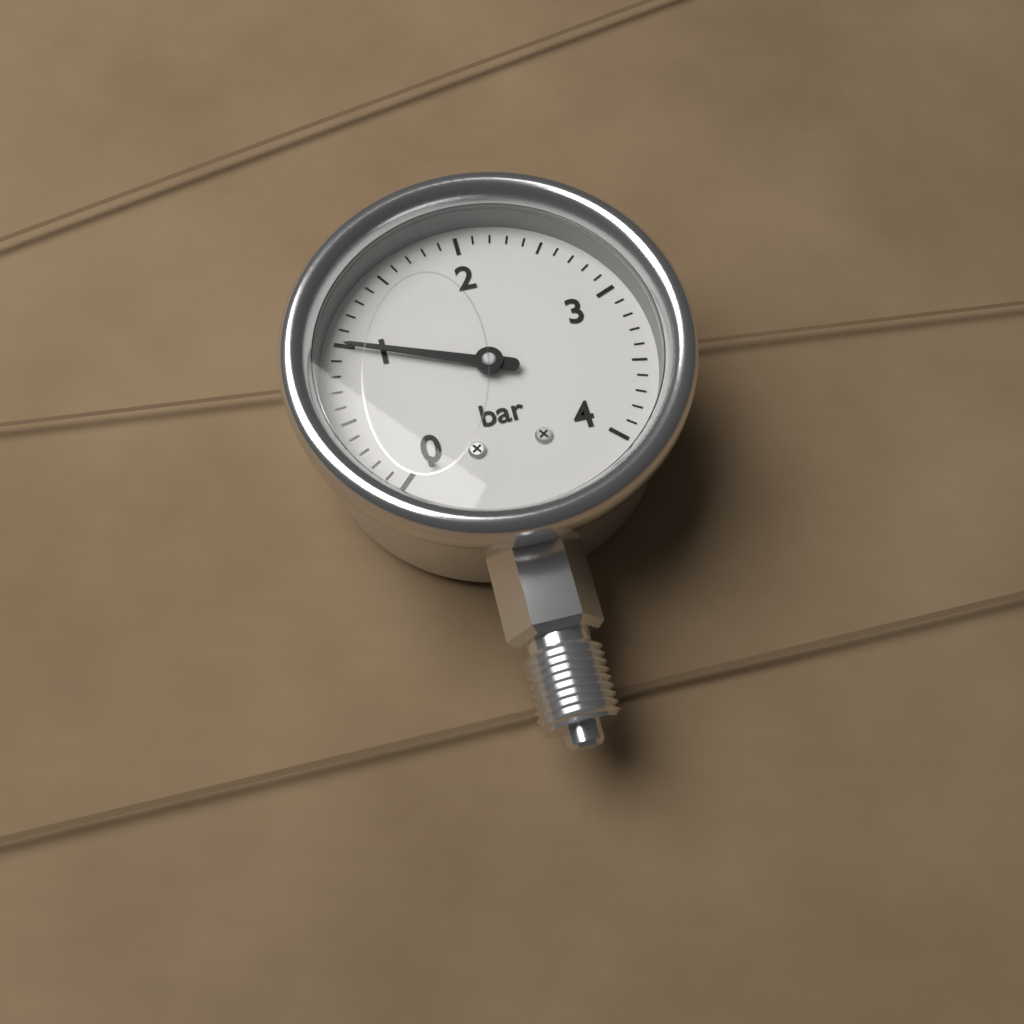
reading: 1.0 bar
